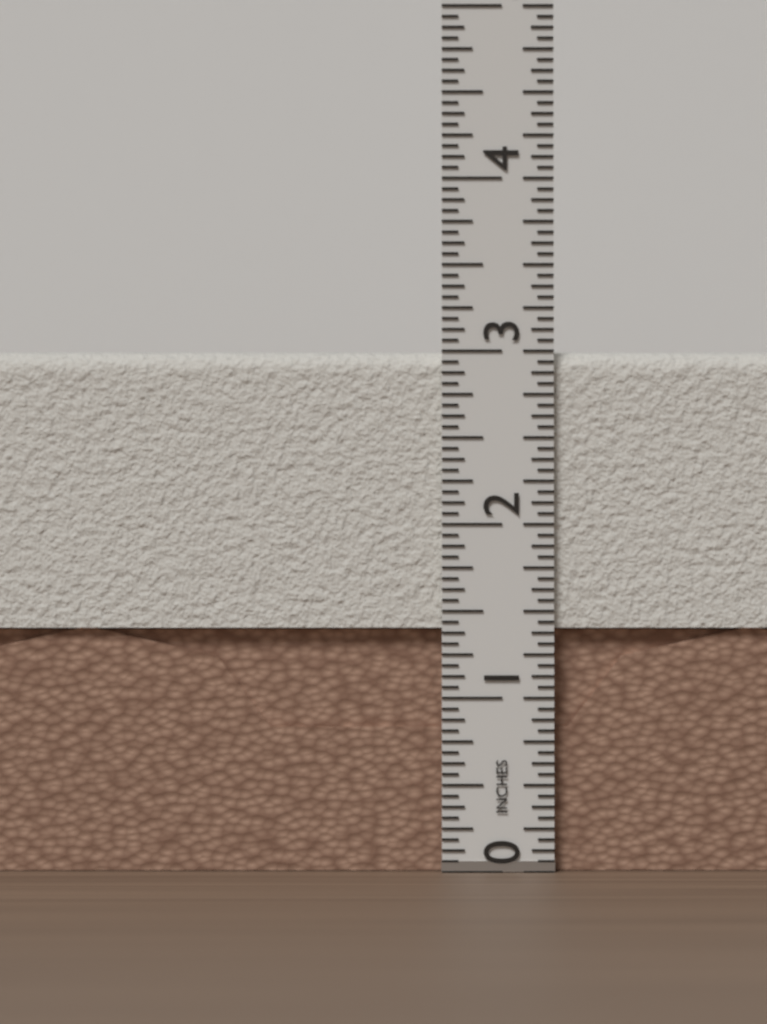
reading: 3.0000 in
